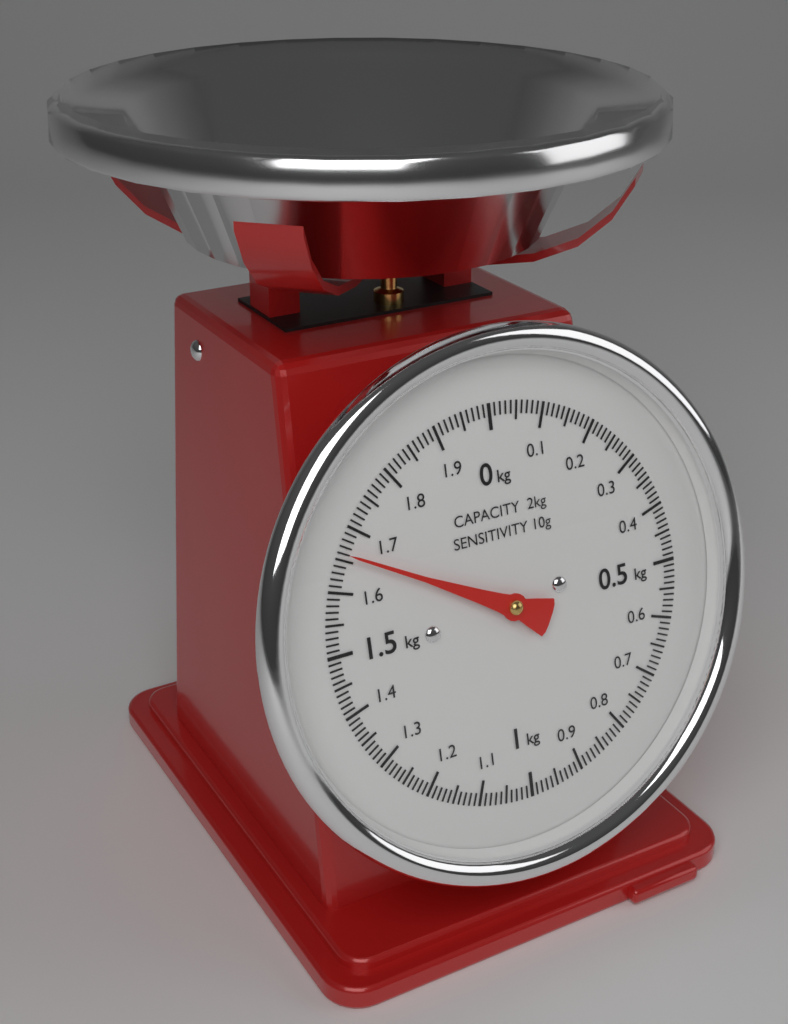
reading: 1.66 kg
